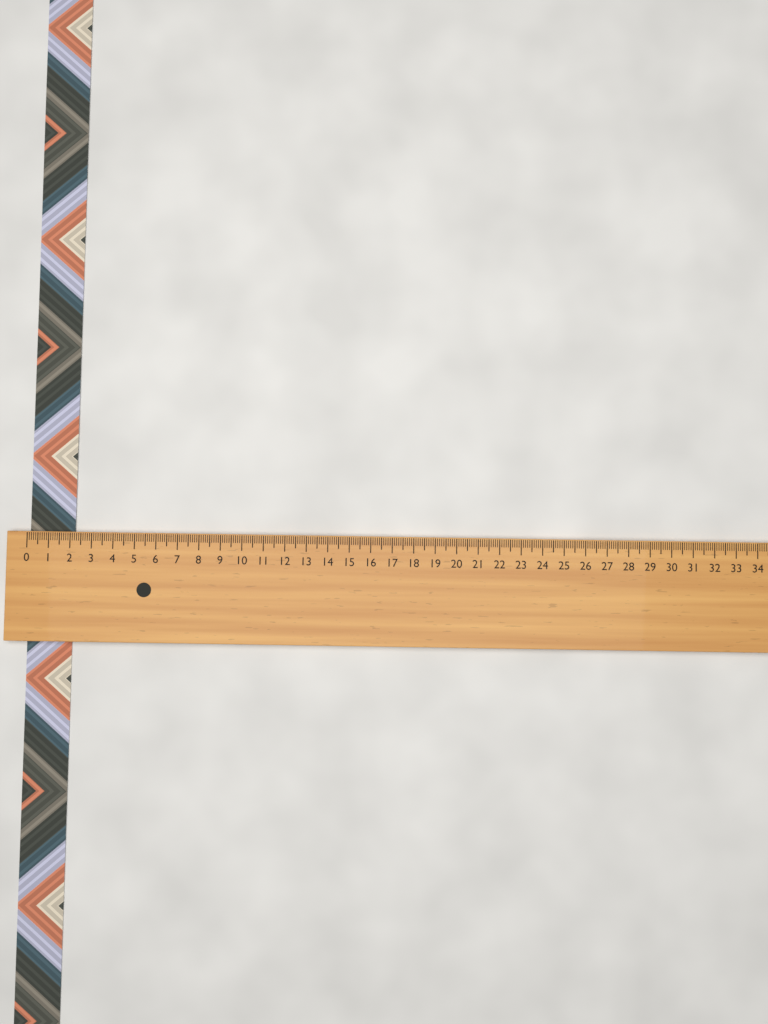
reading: 2.1 (no unit)
